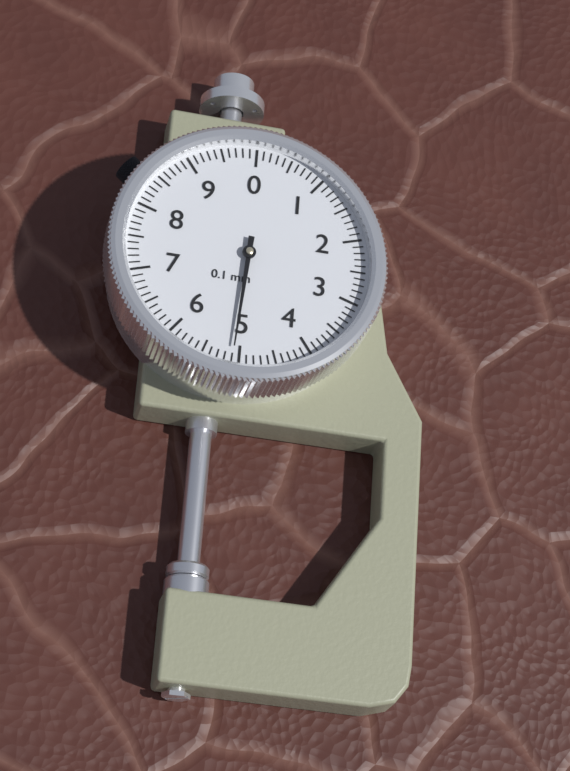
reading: 5.1 mm
